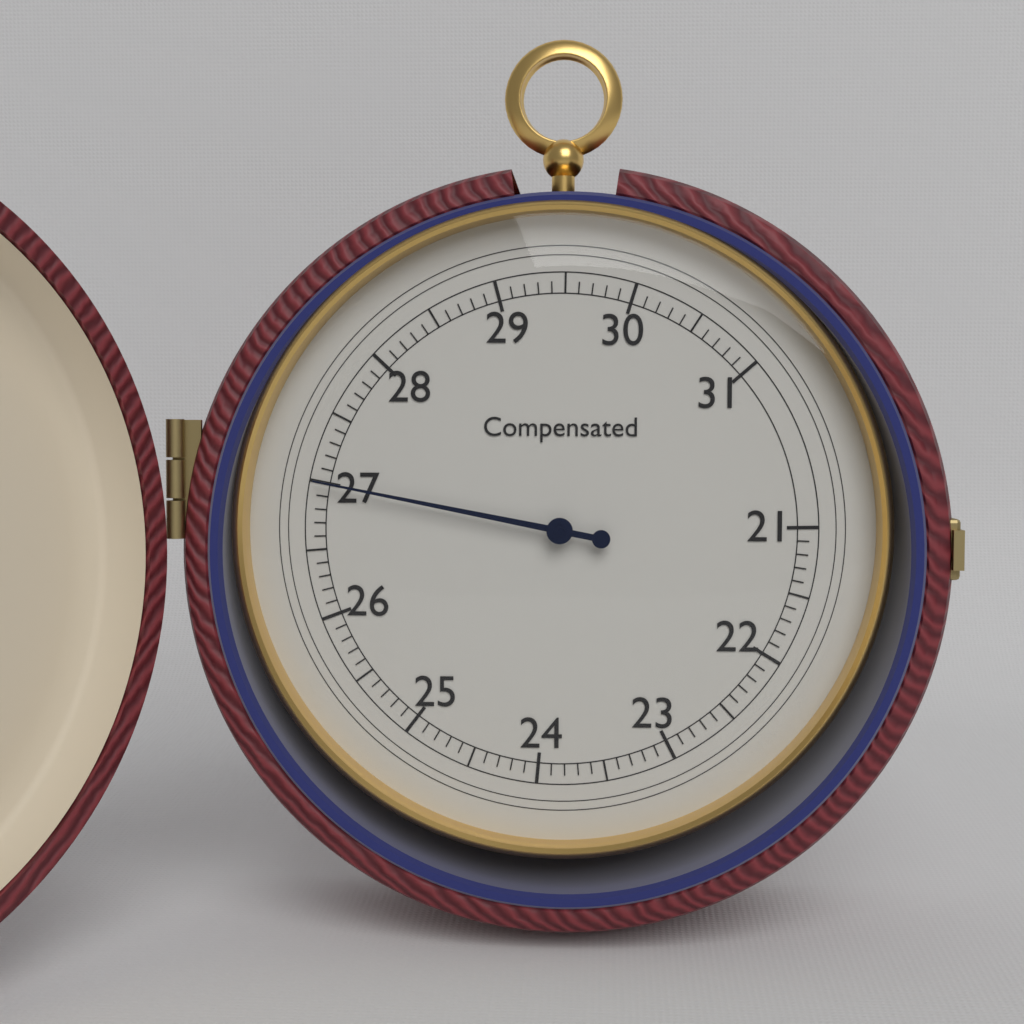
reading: 27.0 (no unit)
